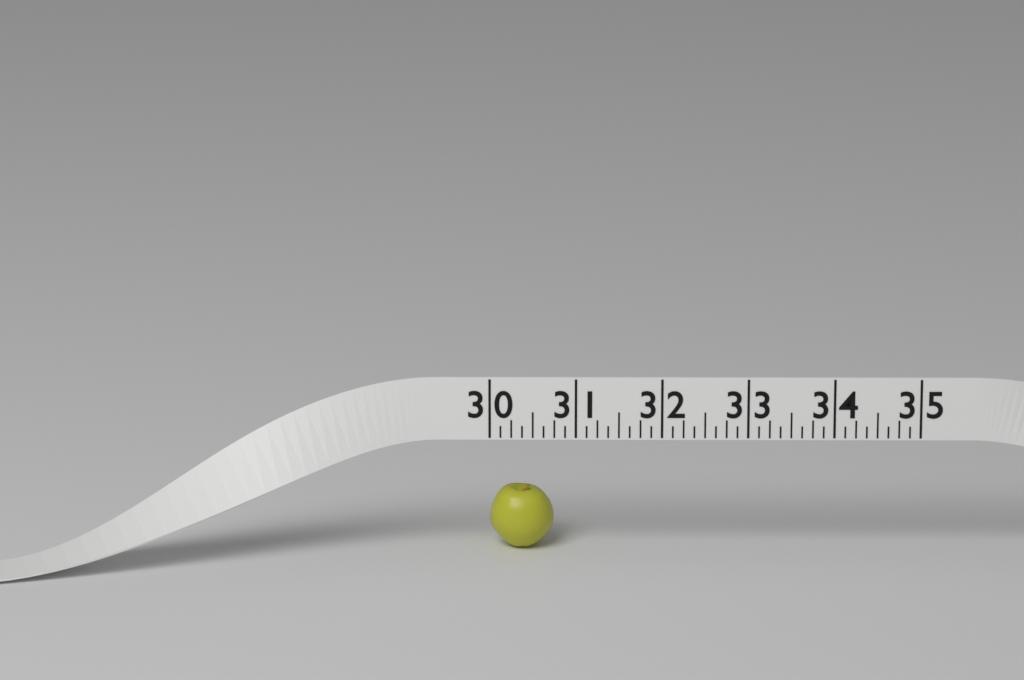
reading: 30.750 (no unit)
